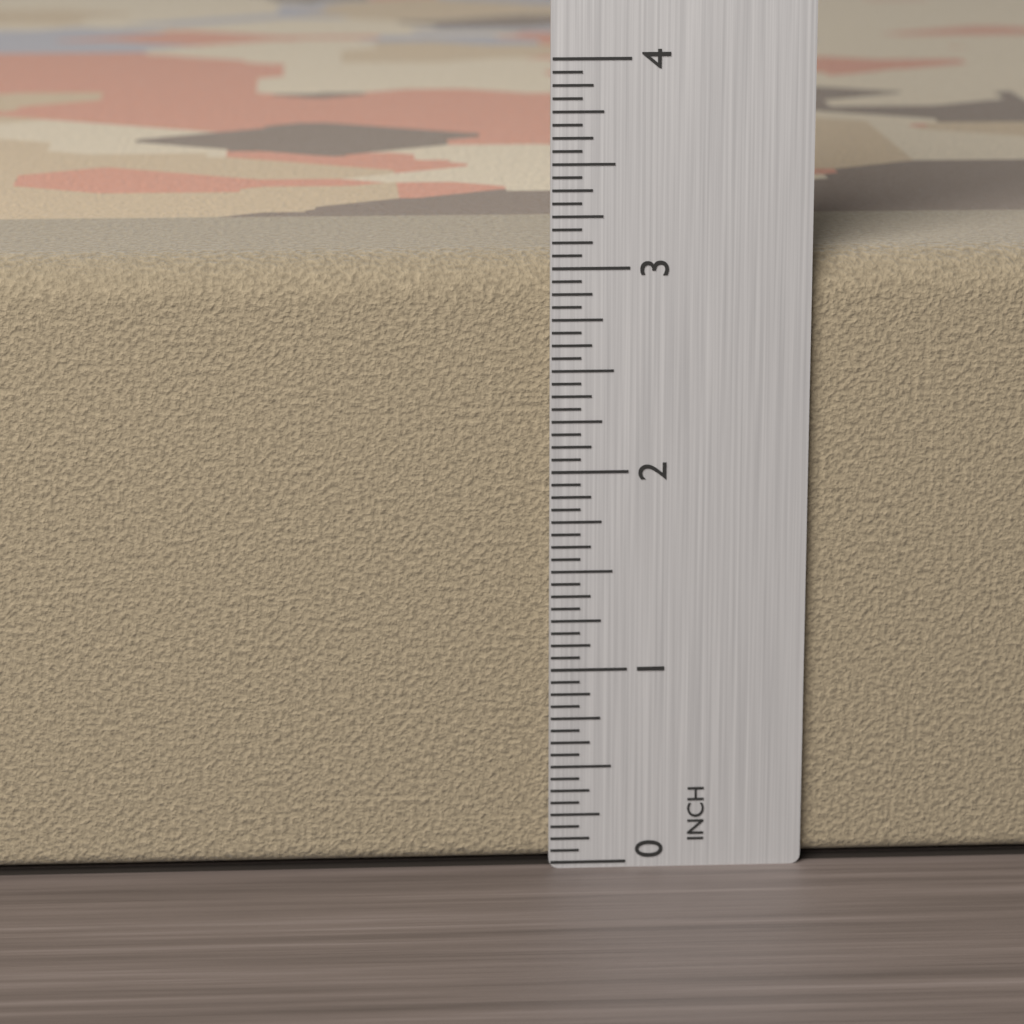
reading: 3.0625 in
